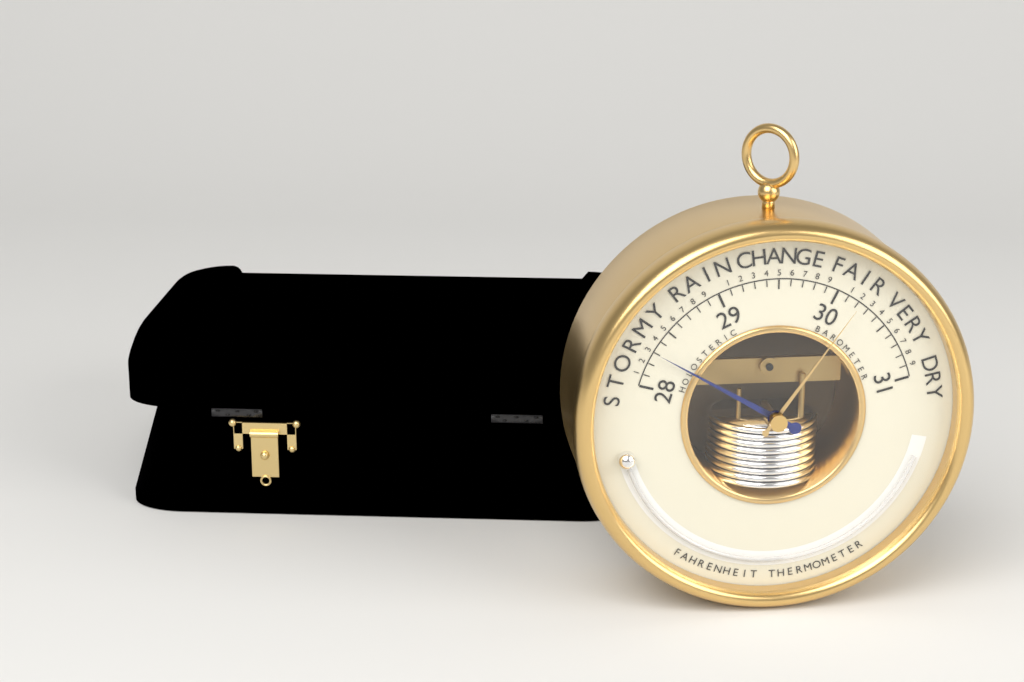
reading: 28.3 inHg
